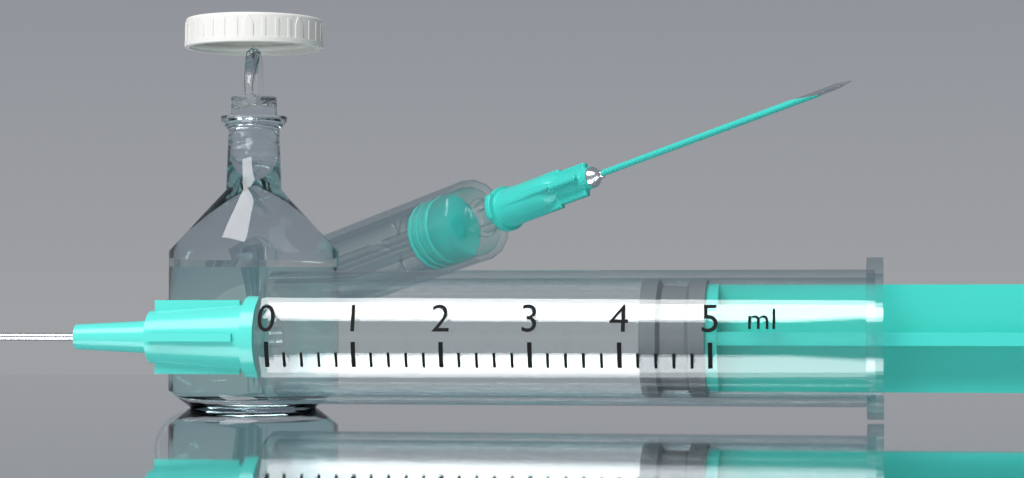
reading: 4.2 ml
